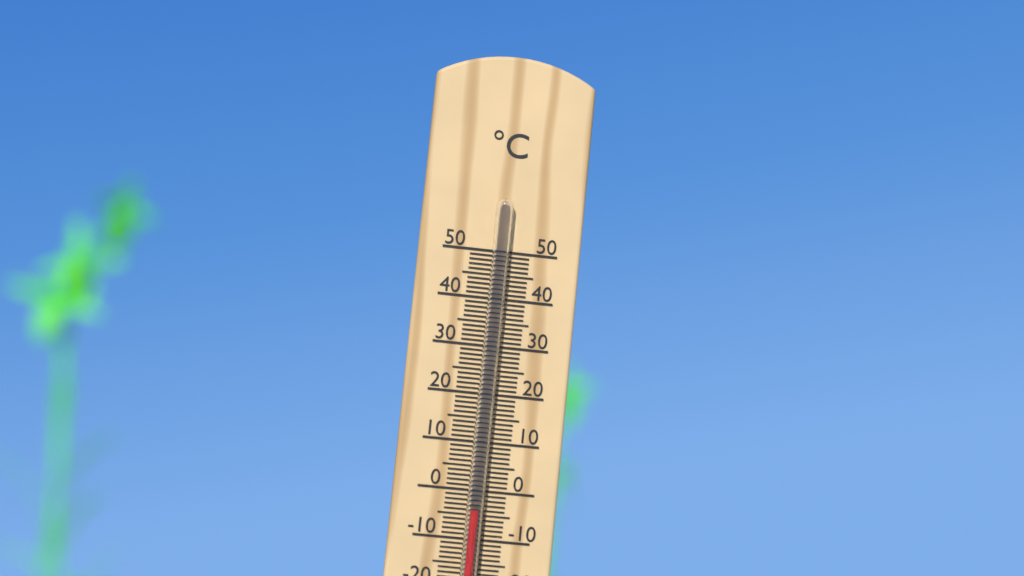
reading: -4 °C
